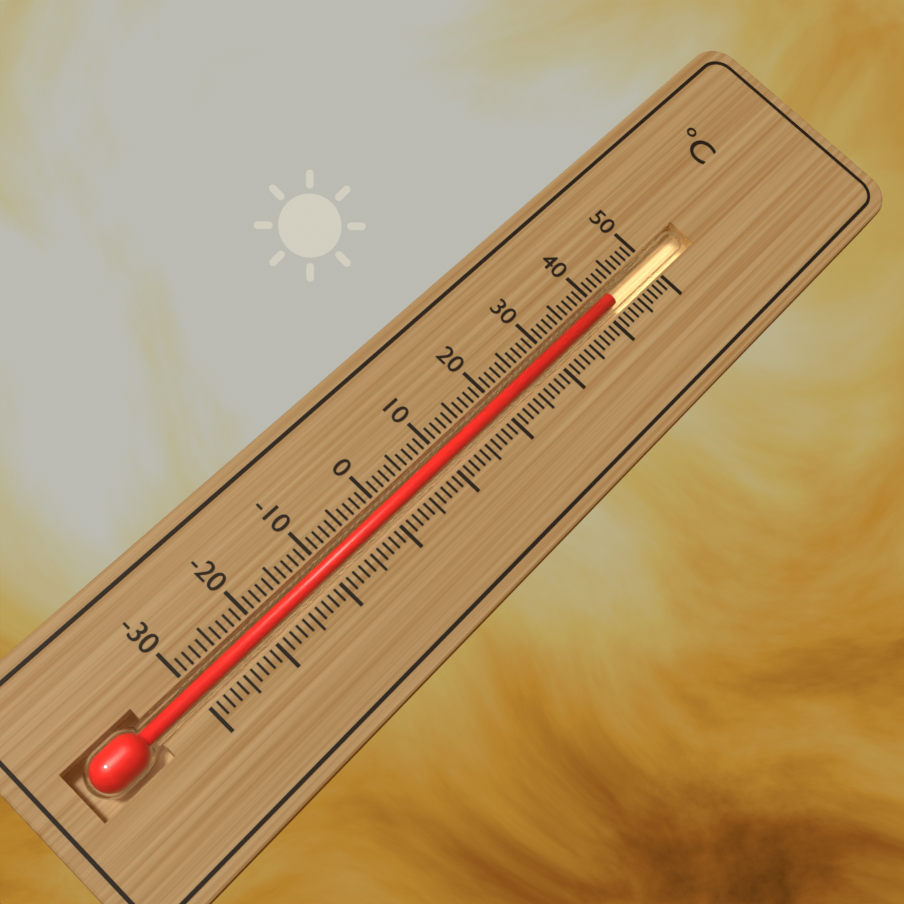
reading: 42 °C
